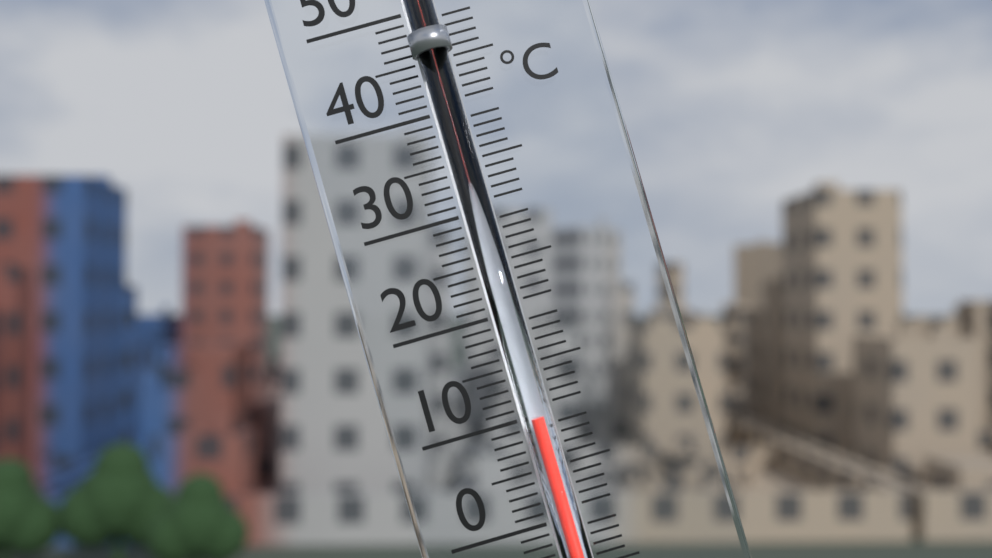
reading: 10 °C
